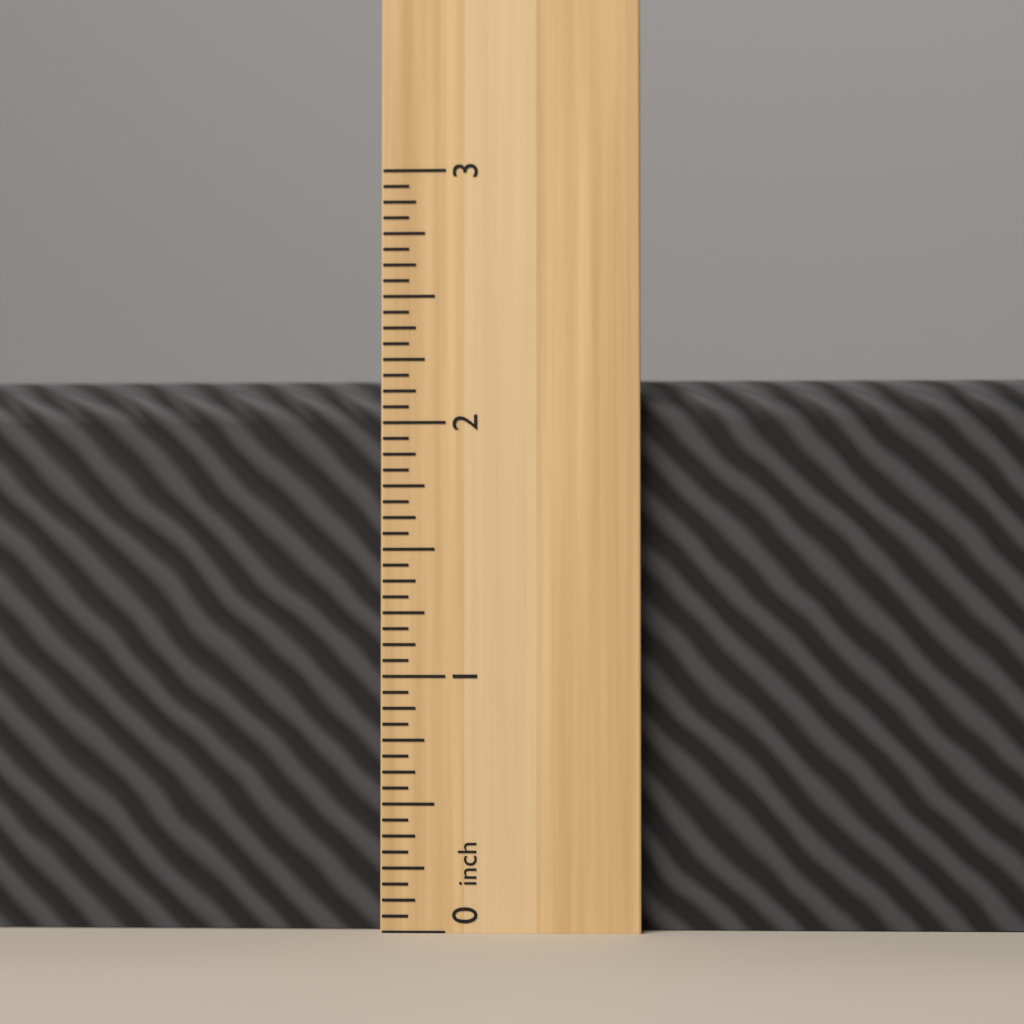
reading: 2.1875 inch
